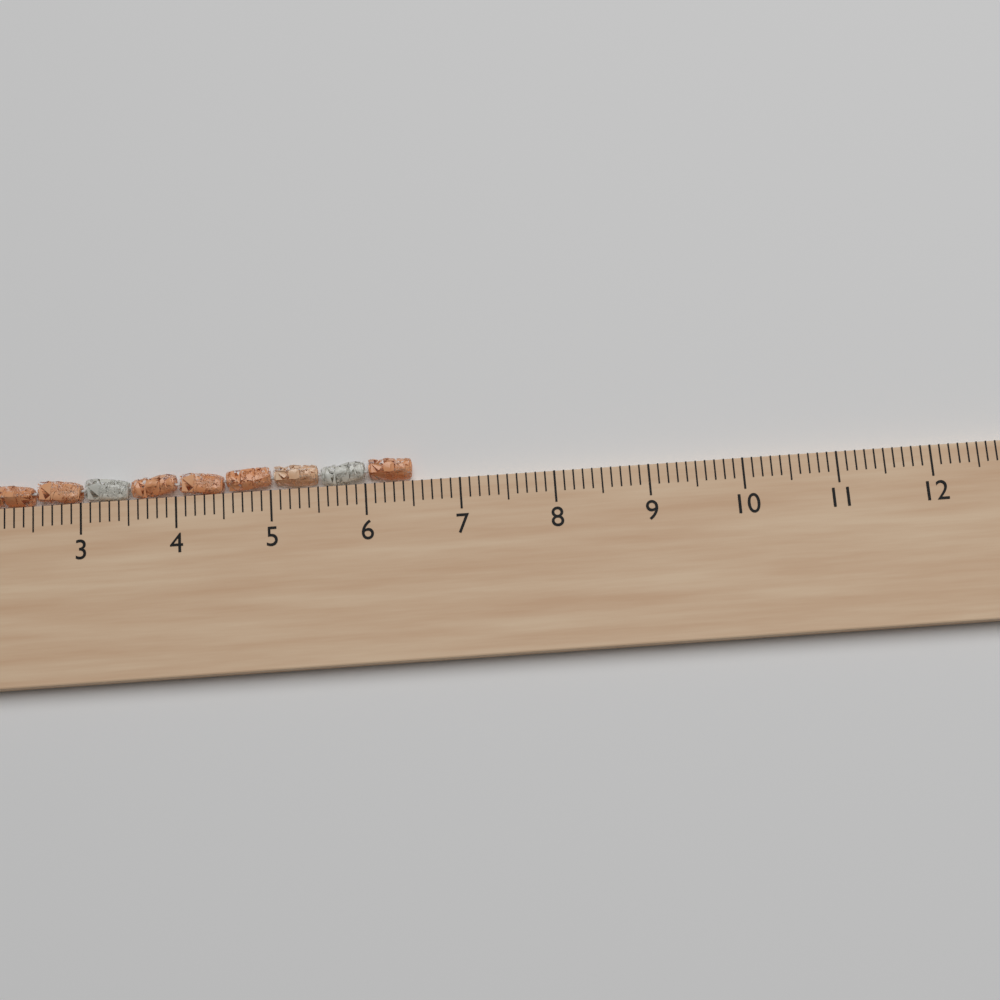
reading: 6.5 cm
